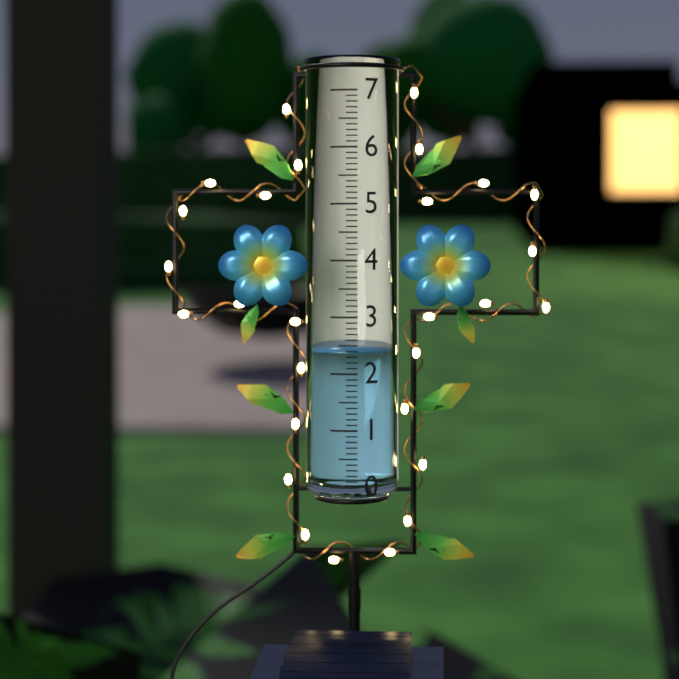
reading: 2.4 (no unit)
